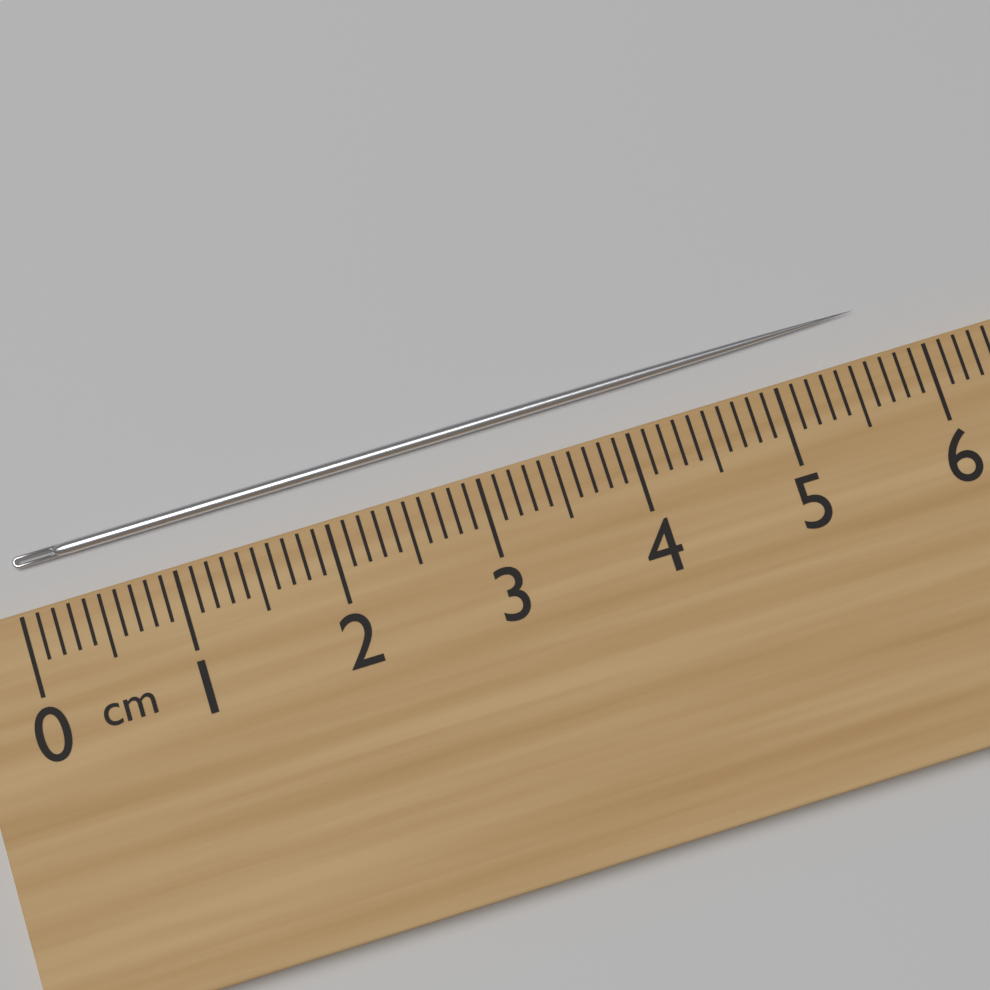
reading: 5.7 cm
